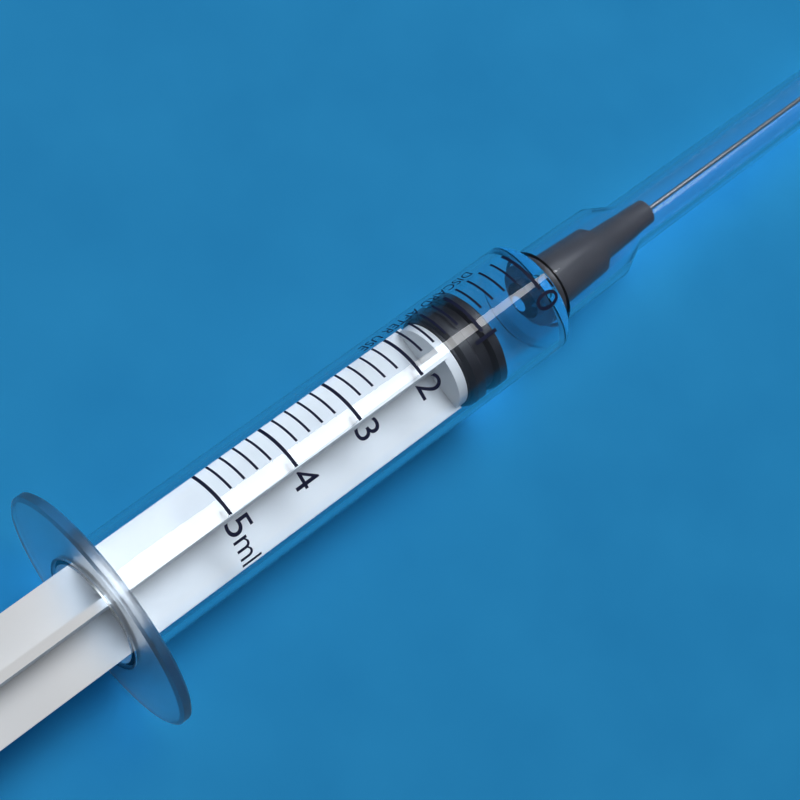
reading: 0.8 ml
